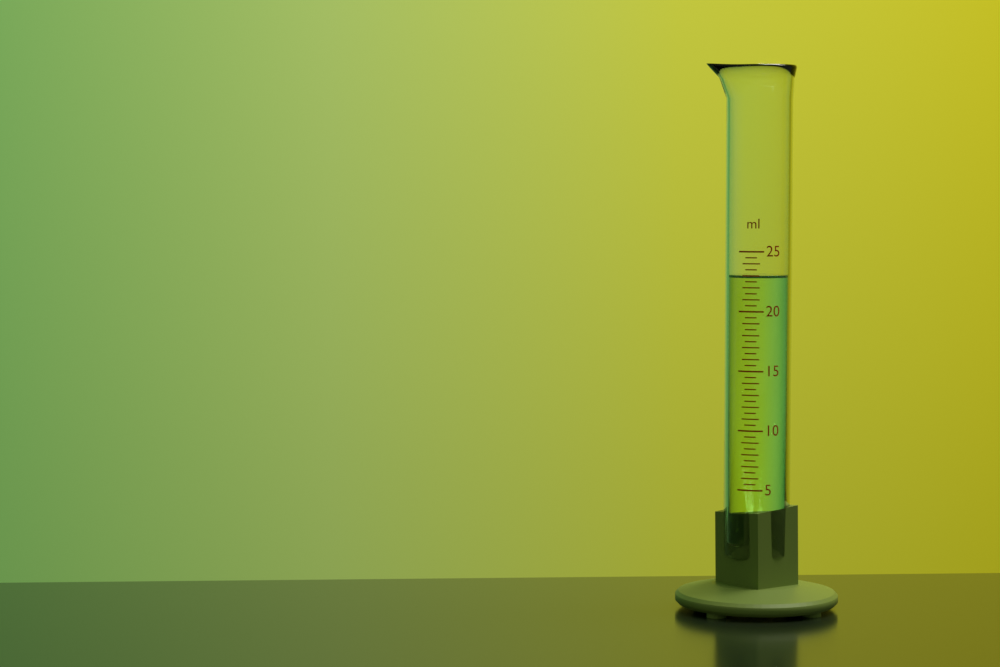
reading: 23.0 ml
